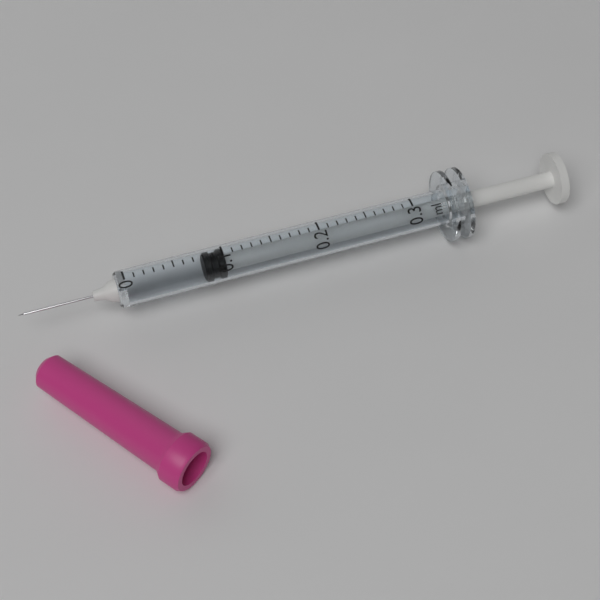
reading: 0.08 ml
